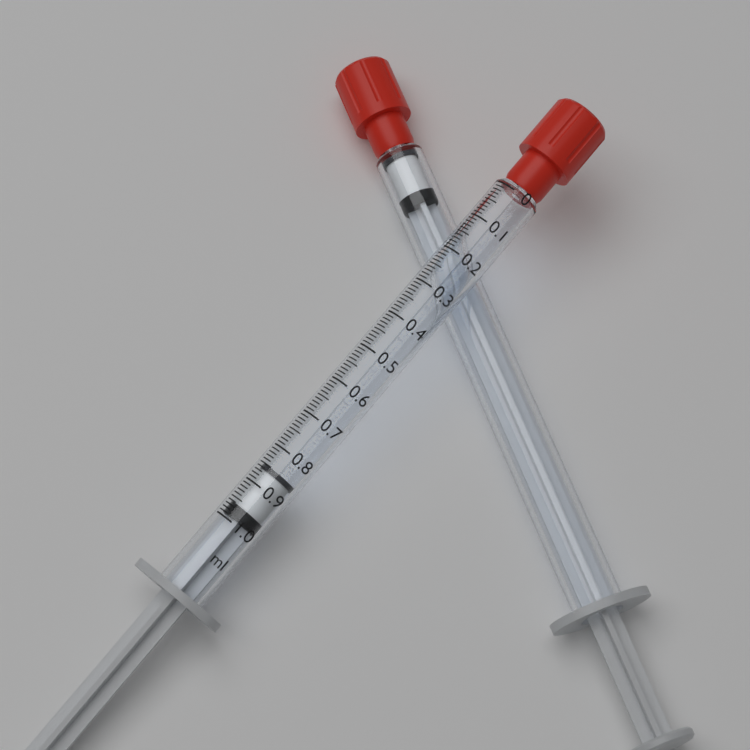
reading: 0.85 ml
